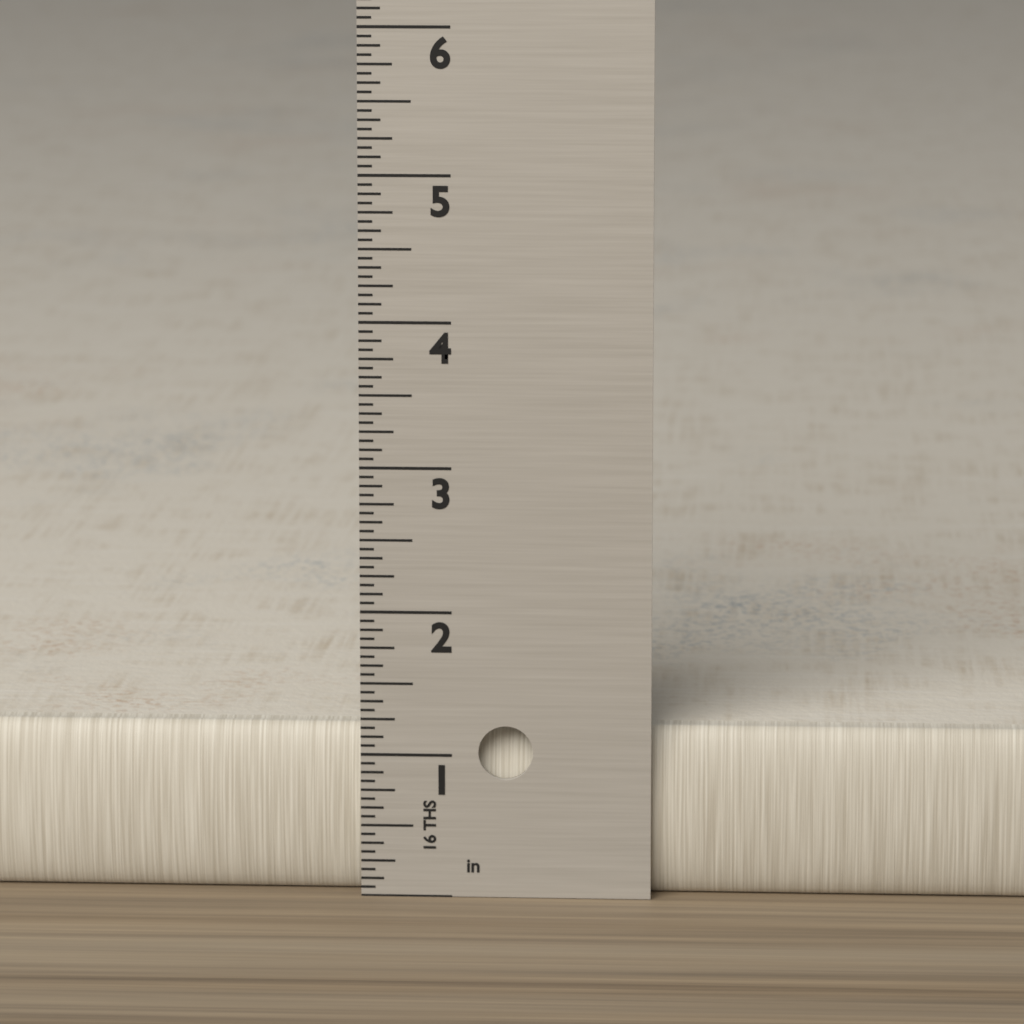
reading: 1.1875 in
